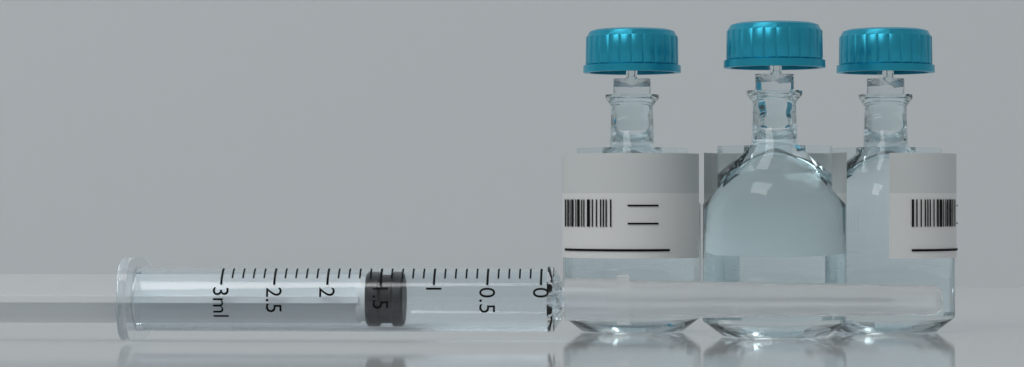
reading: 1.3 ml
